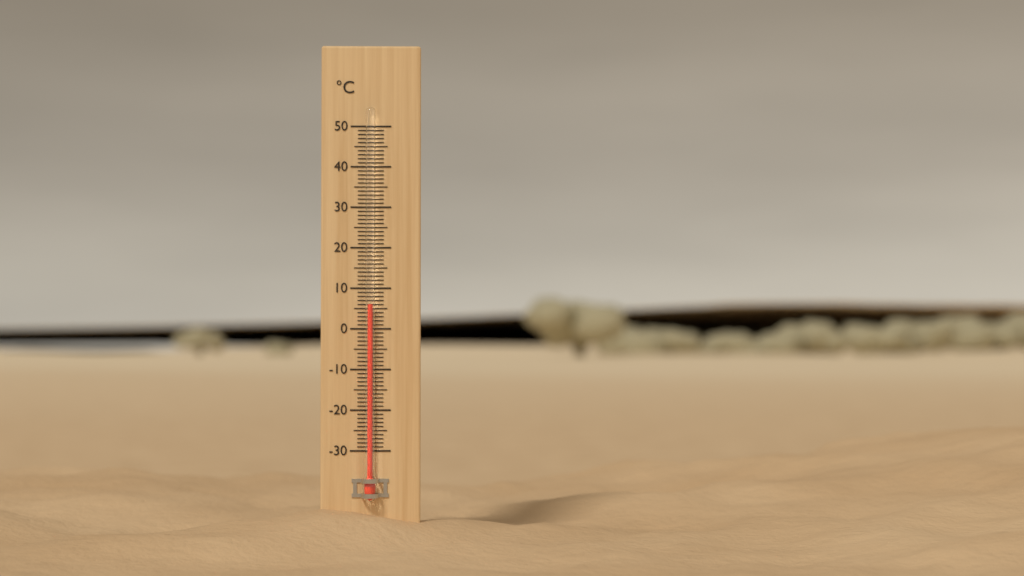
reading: 6 °C
